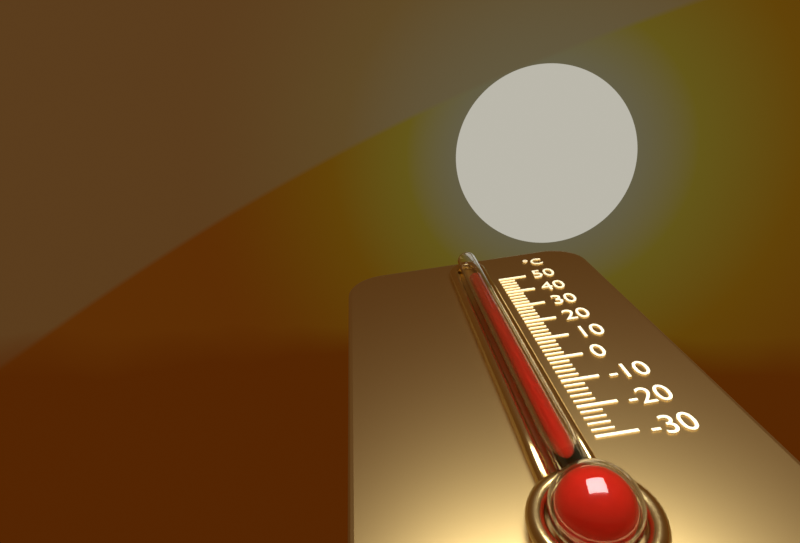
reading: 42 °C
